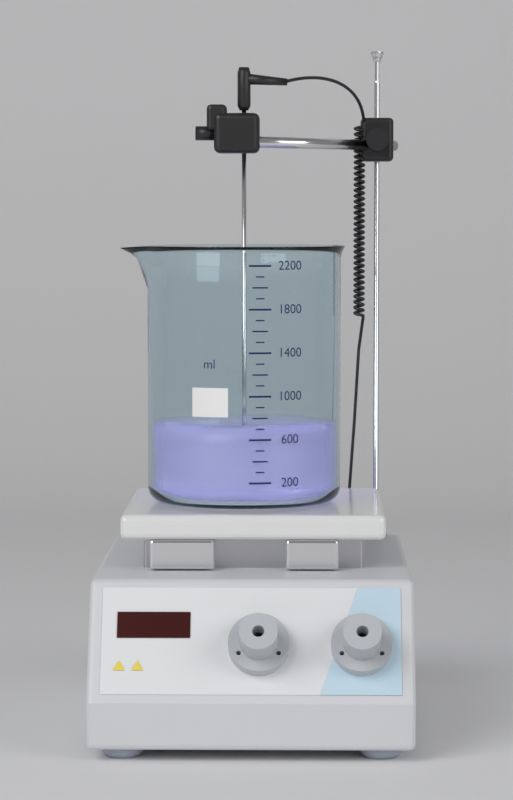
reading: 700 ml
